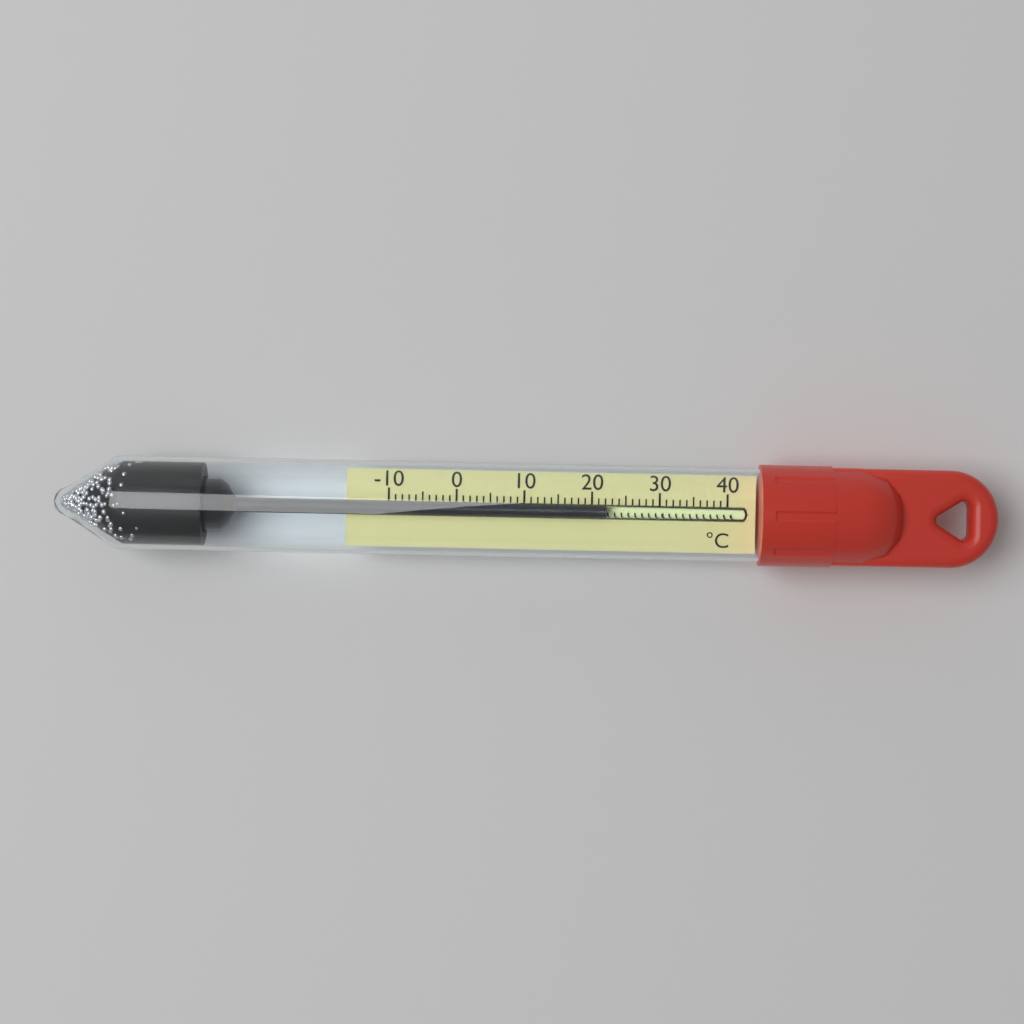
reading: 22 °C
